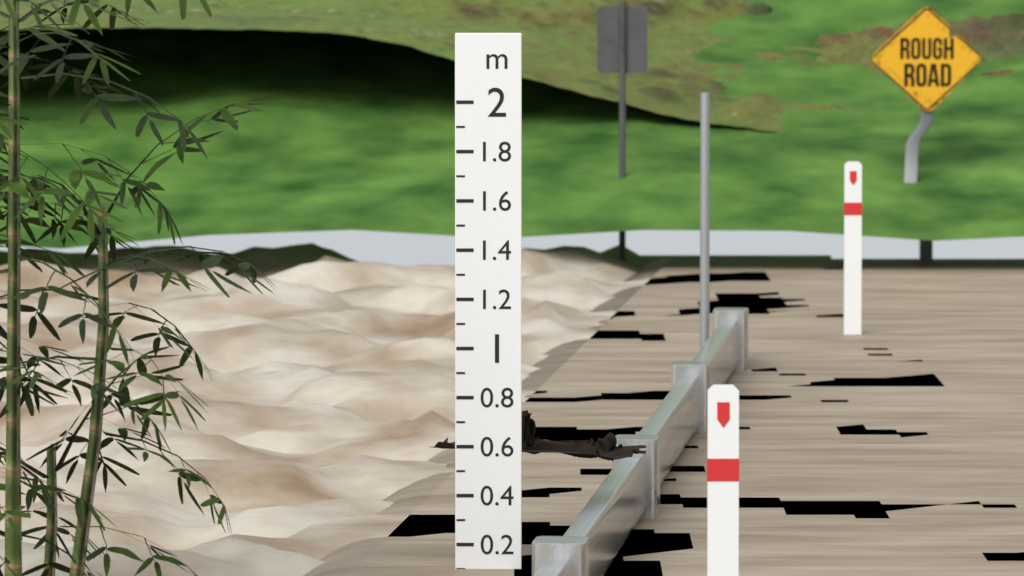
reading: 0.1 m
